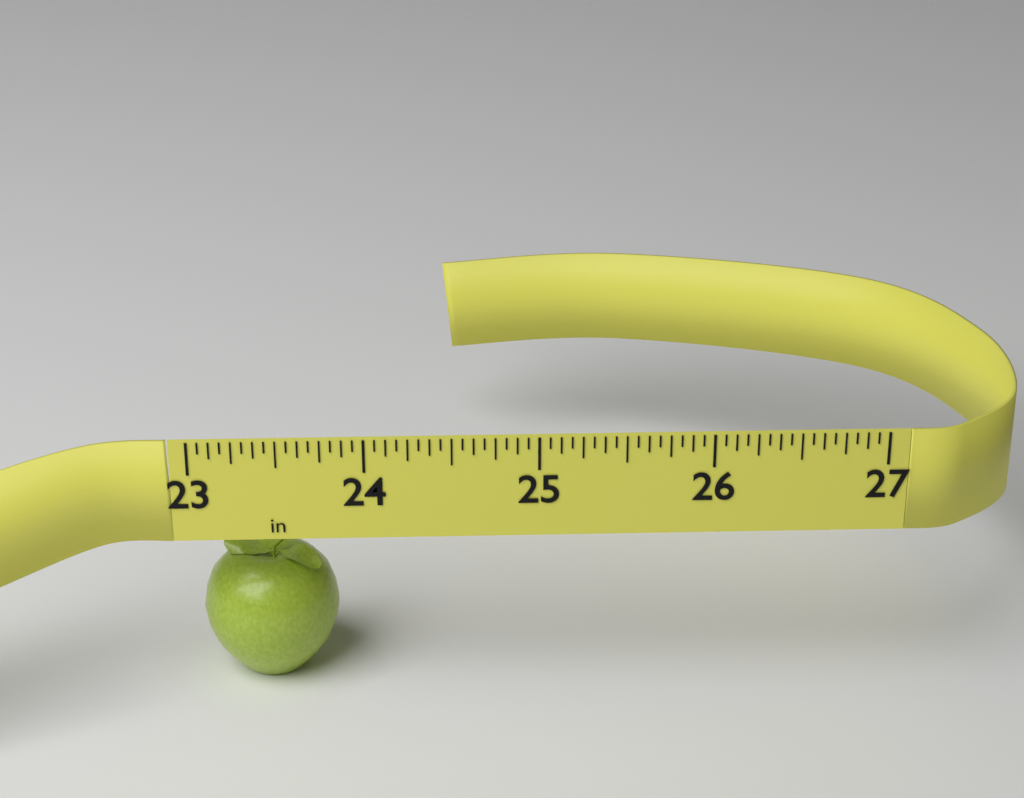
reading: 23.8125 in
